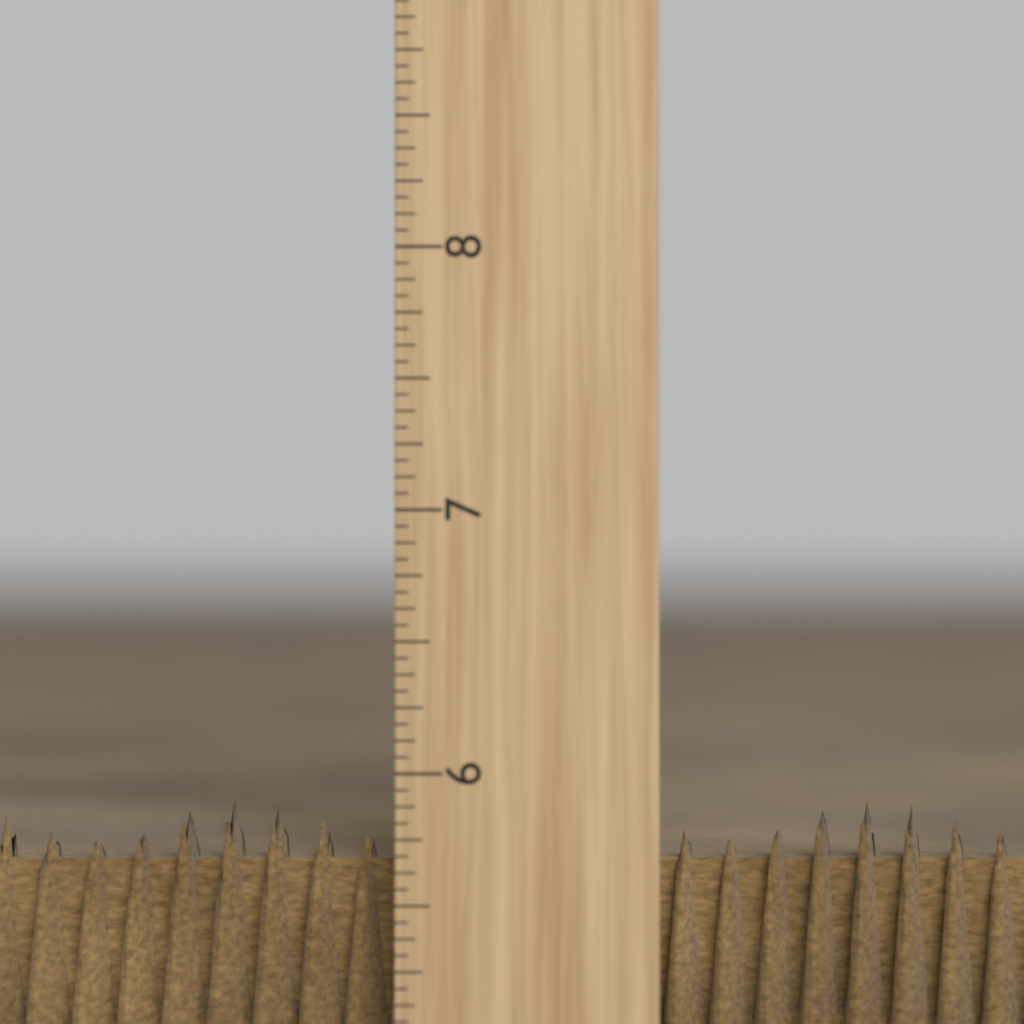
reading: 5.8750 inch
